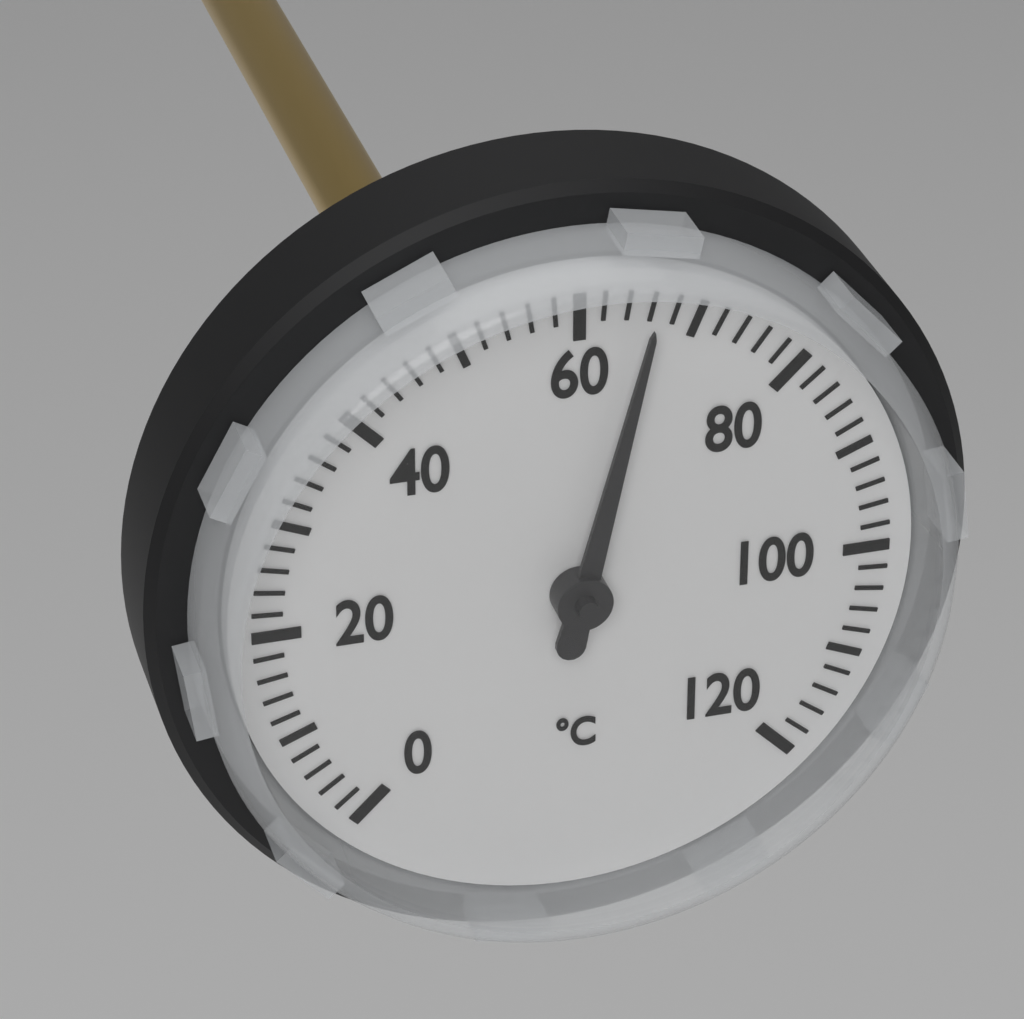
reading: 66 °C
